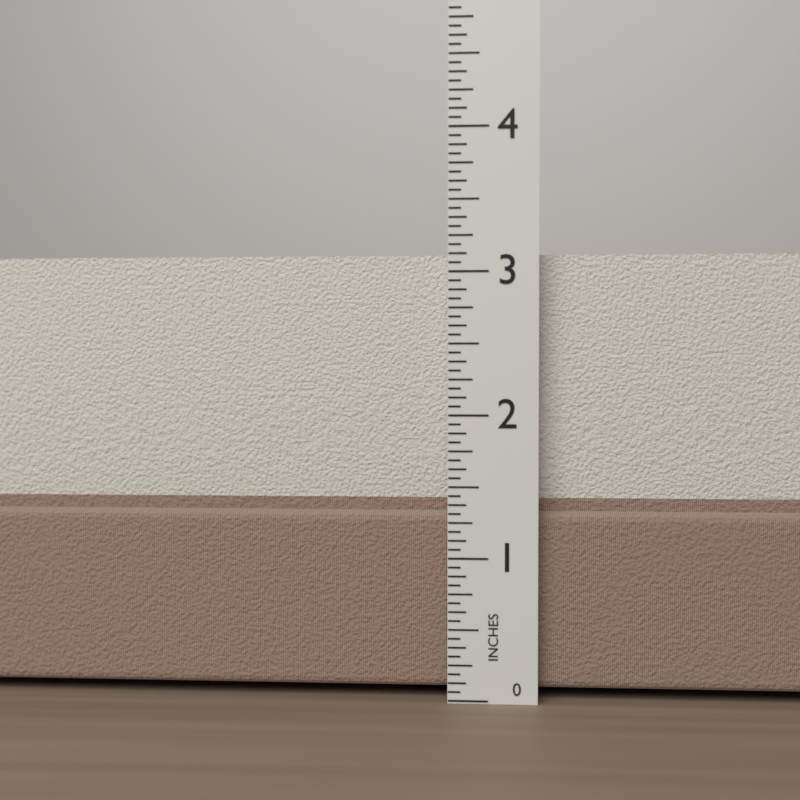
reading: 3.1250 in
